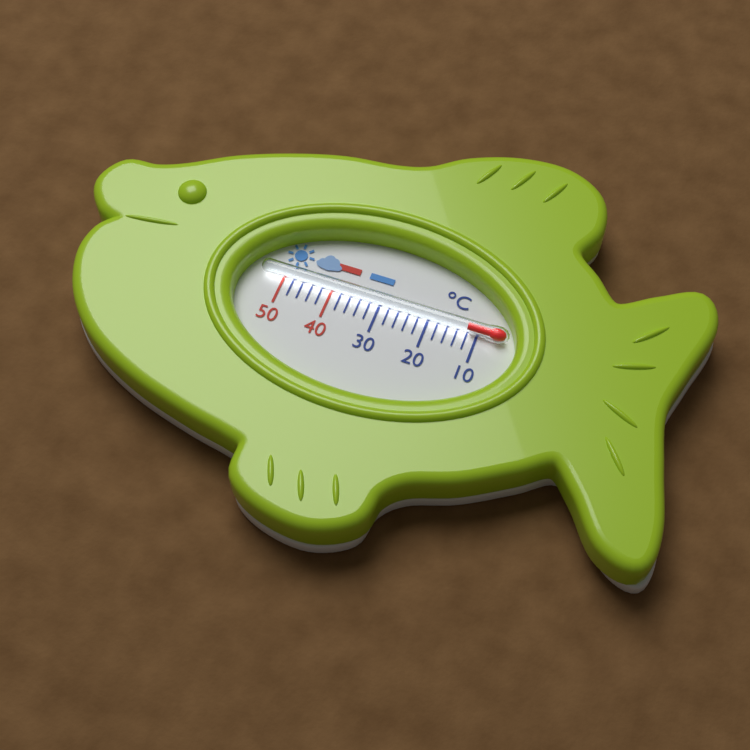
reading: 12 °C
